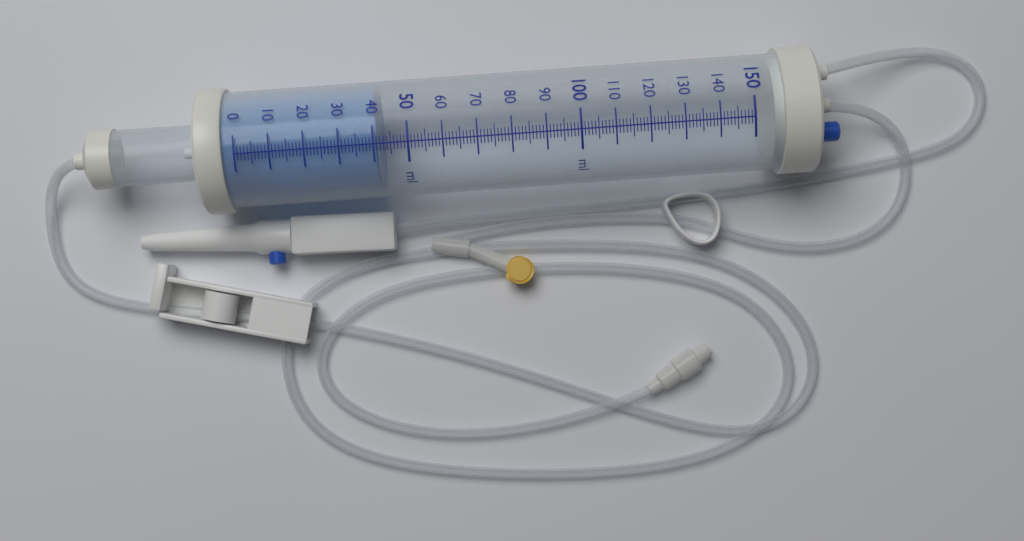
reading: 41 ml
